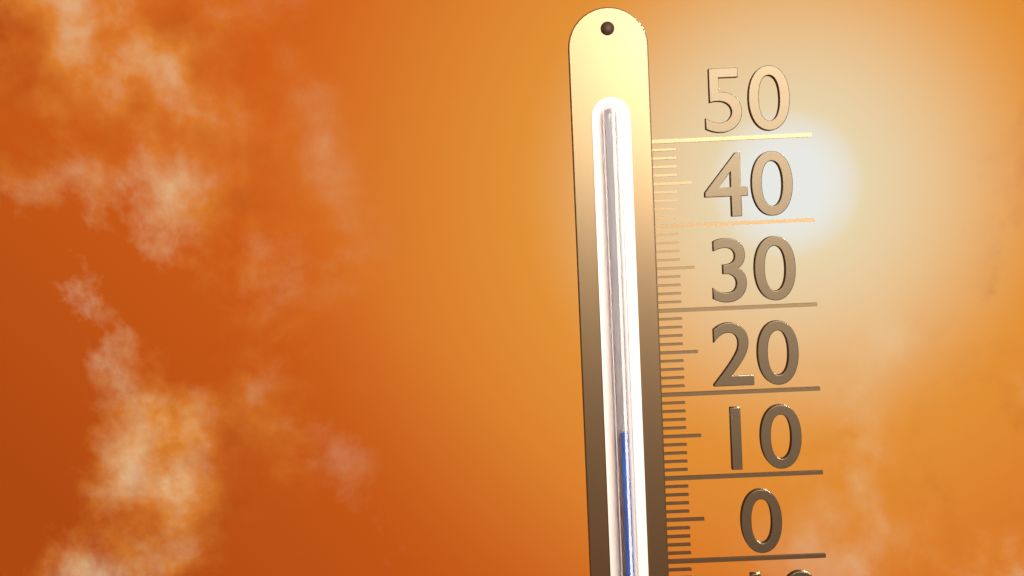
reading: 16 (no unit)
